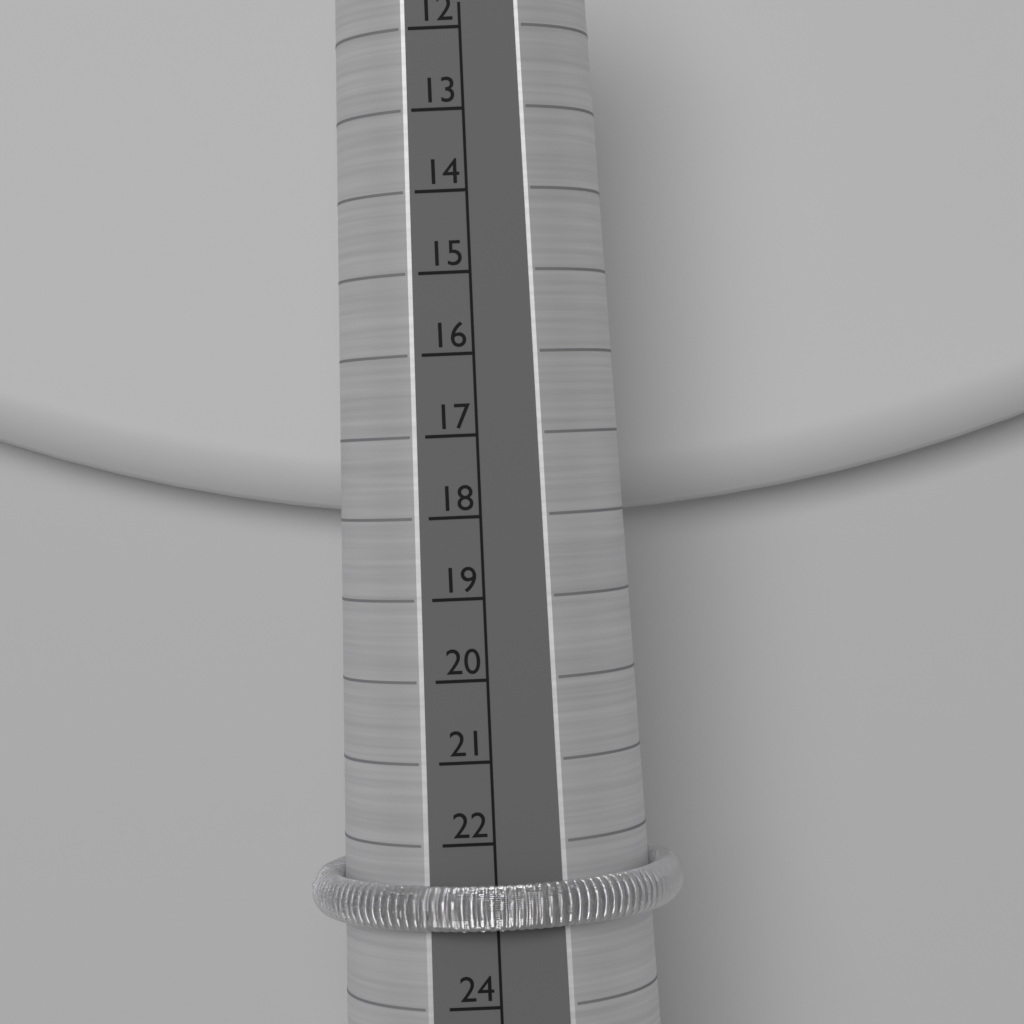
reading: 23 (no unit)
